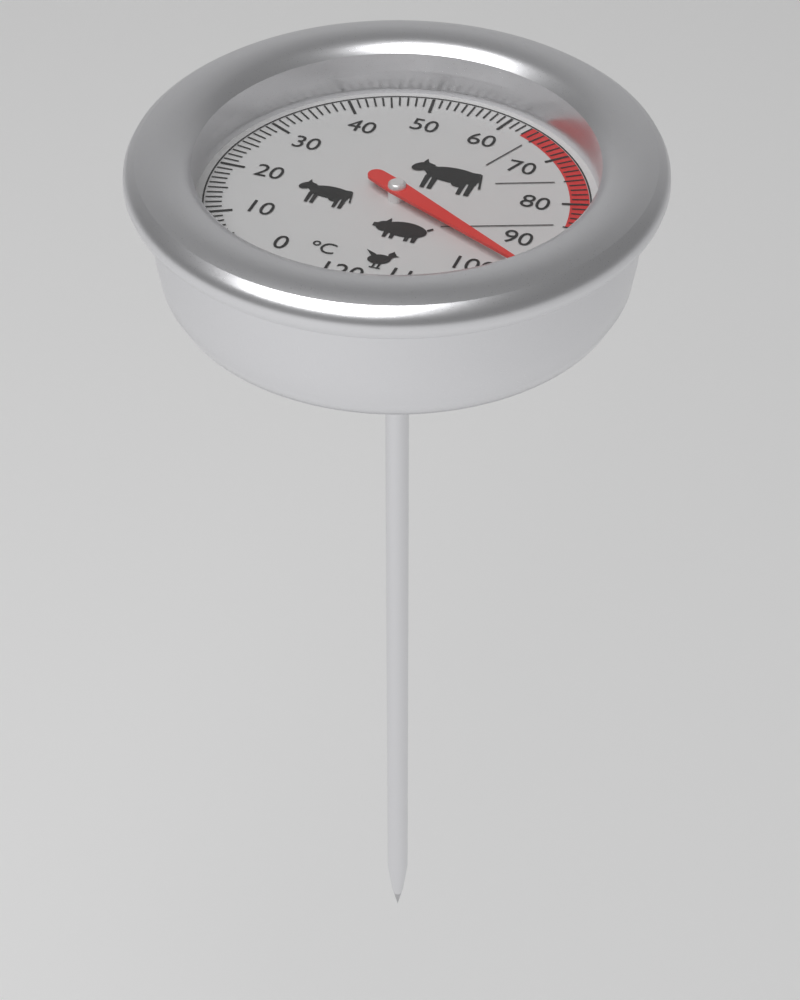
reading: 96 °C
